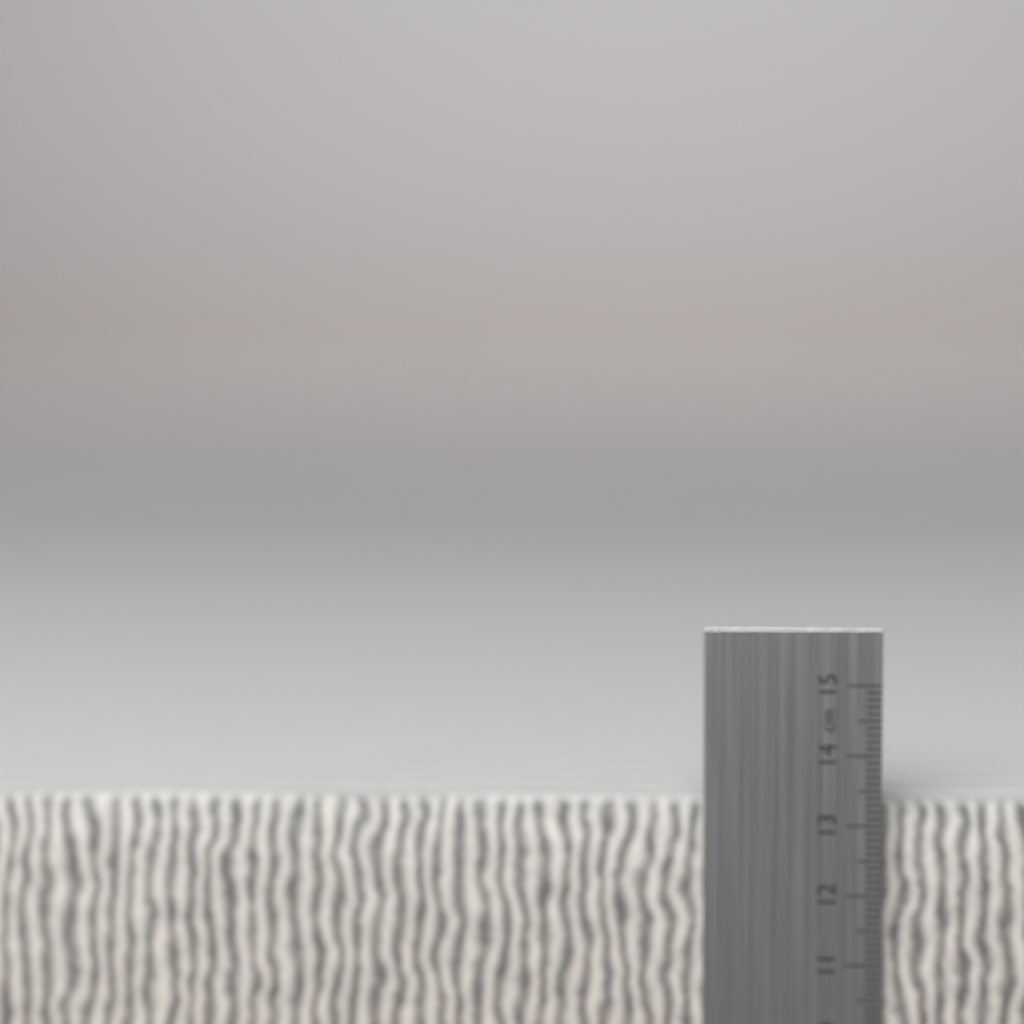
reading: 13.3 cm
